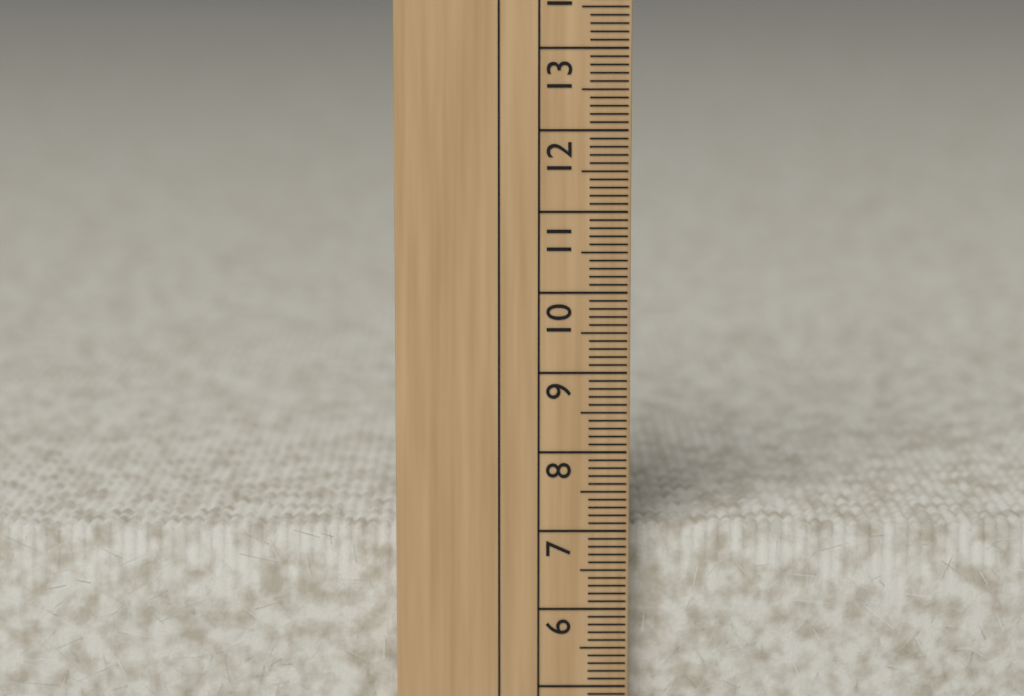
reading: 7.0 cm
